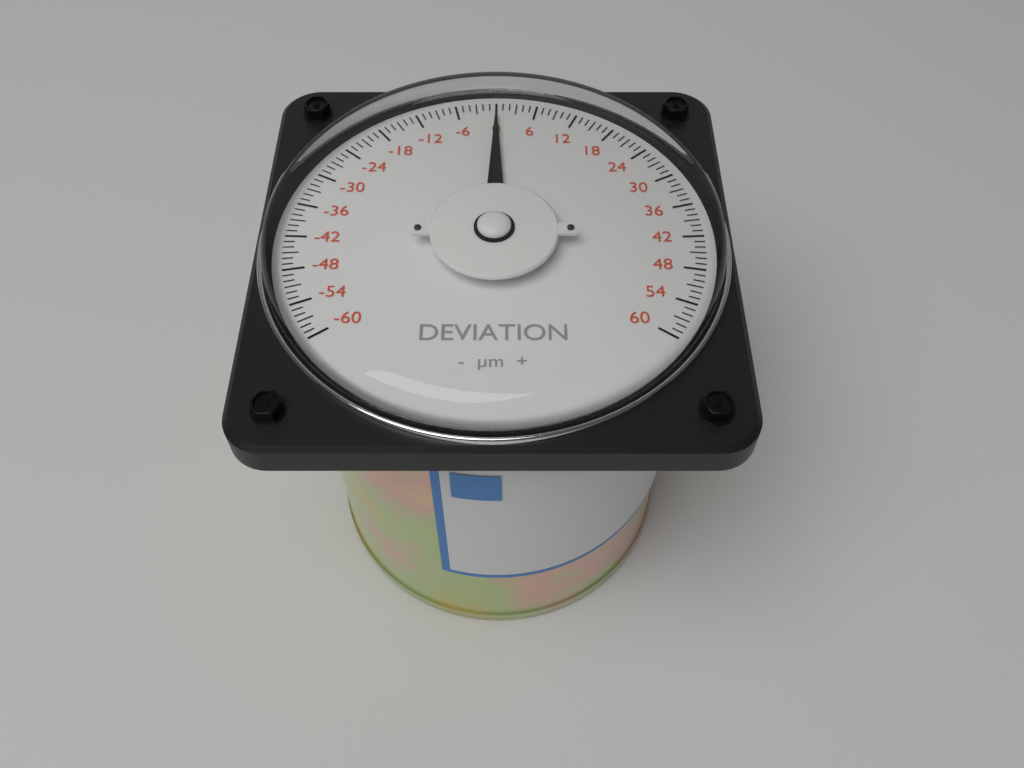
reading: 0 µm
